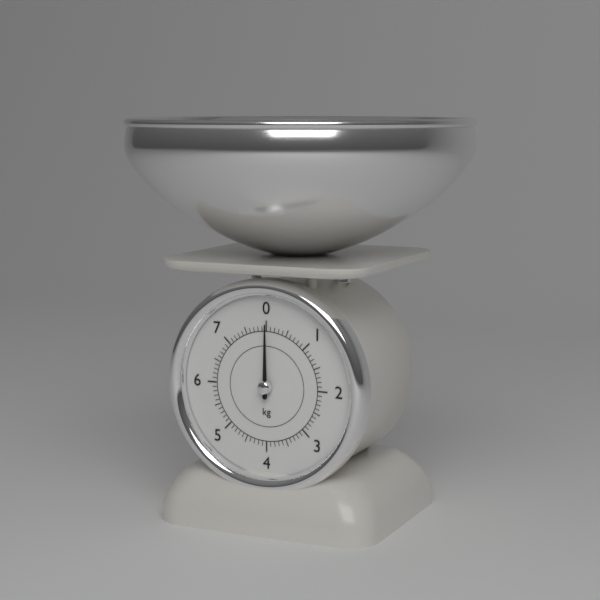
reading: 0.0 kg
